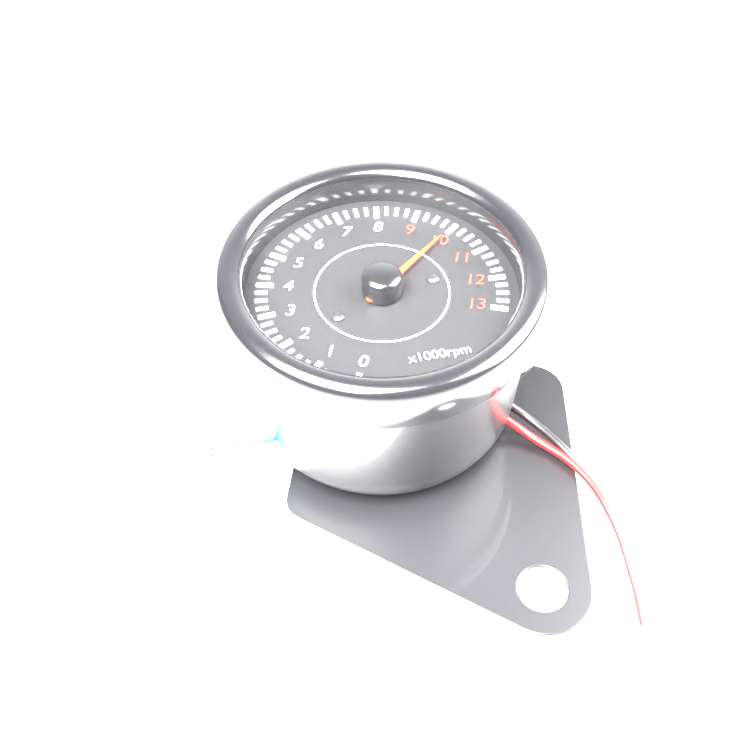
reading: 10.00 x1000 rpm
